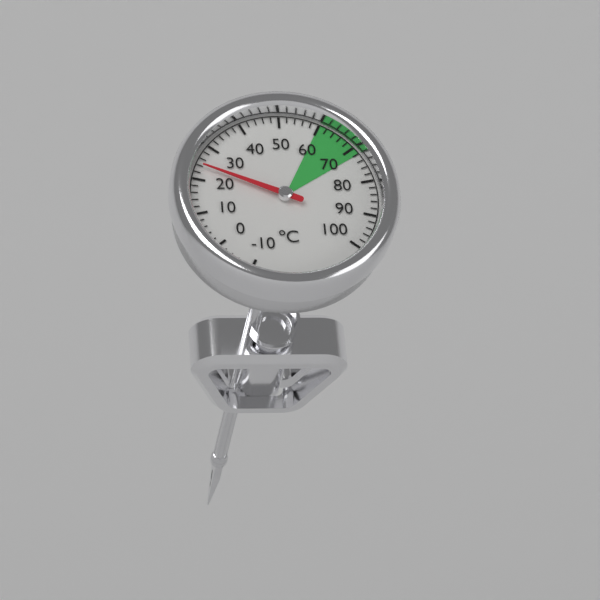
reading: 24 °C
